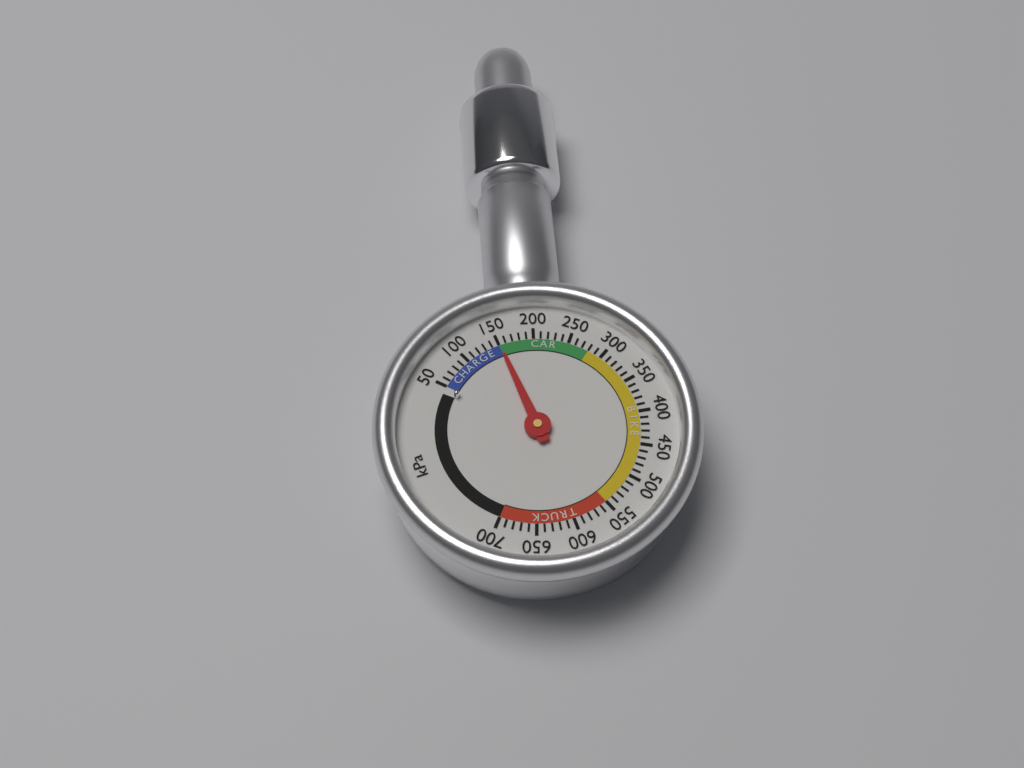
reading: 150 kPa
